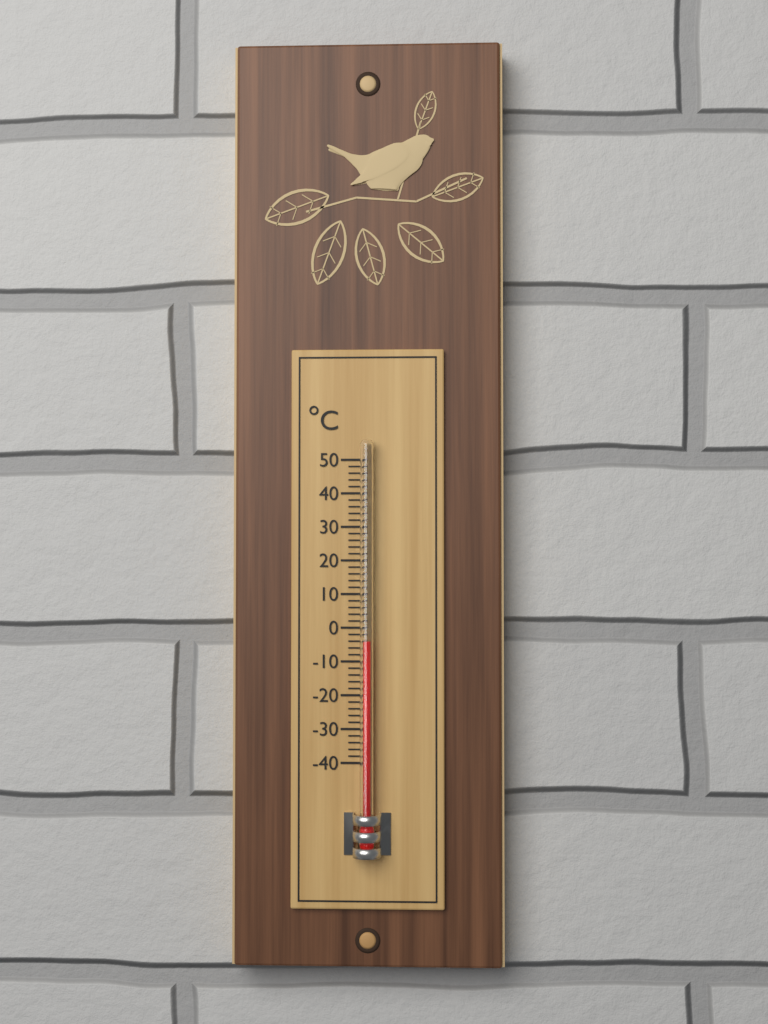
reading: -4 °C
